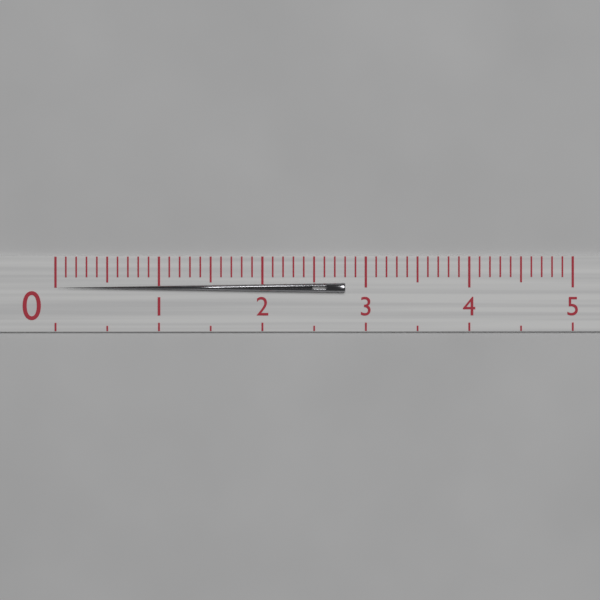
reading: 2.8 (no unit)
